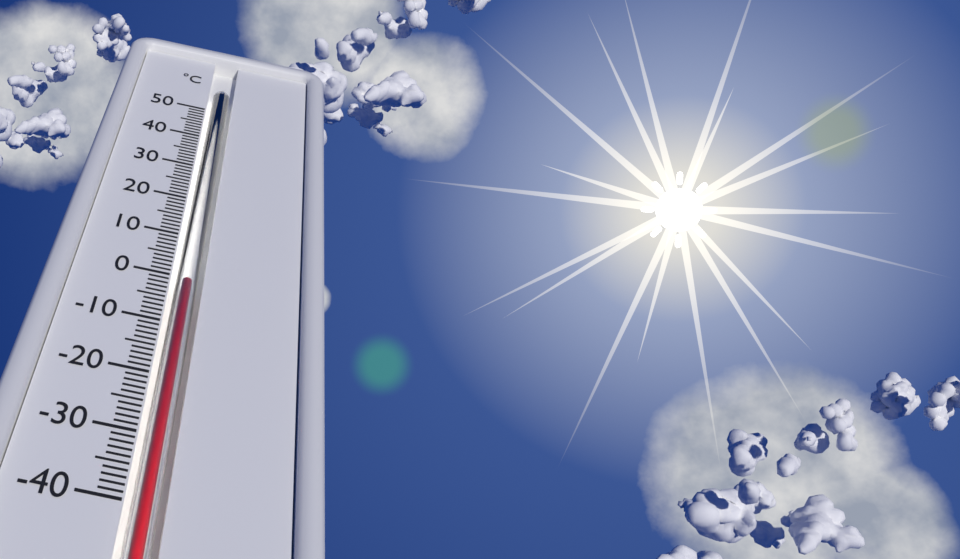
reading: -1 °C
